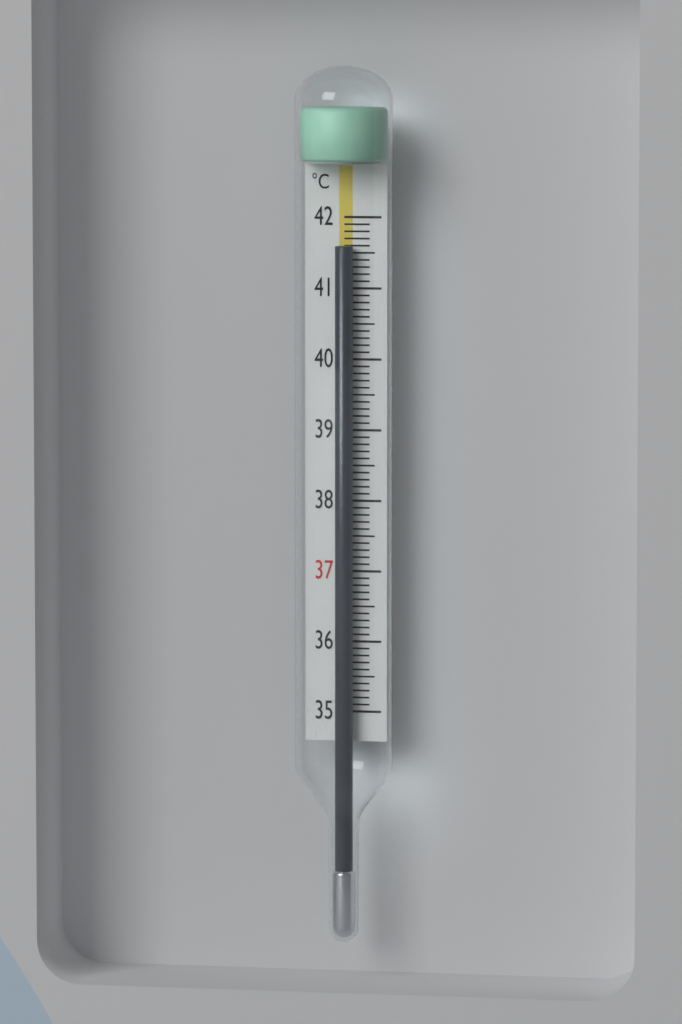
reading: 41.6 °C
